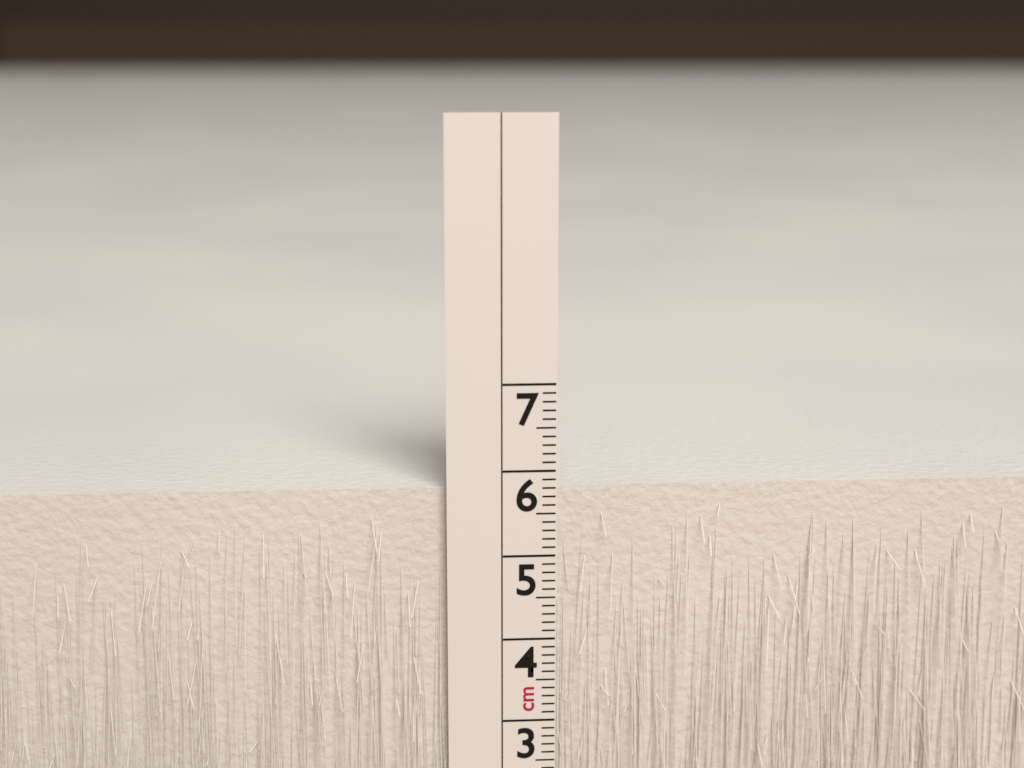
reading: 5.8 cm
